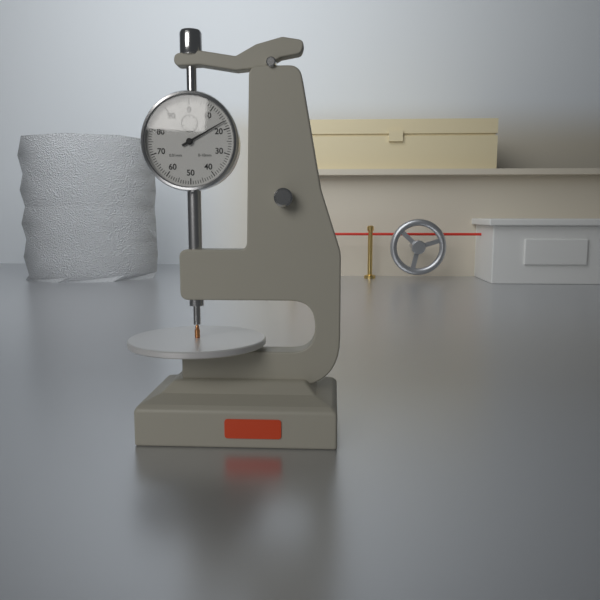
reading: 0.17 mm
